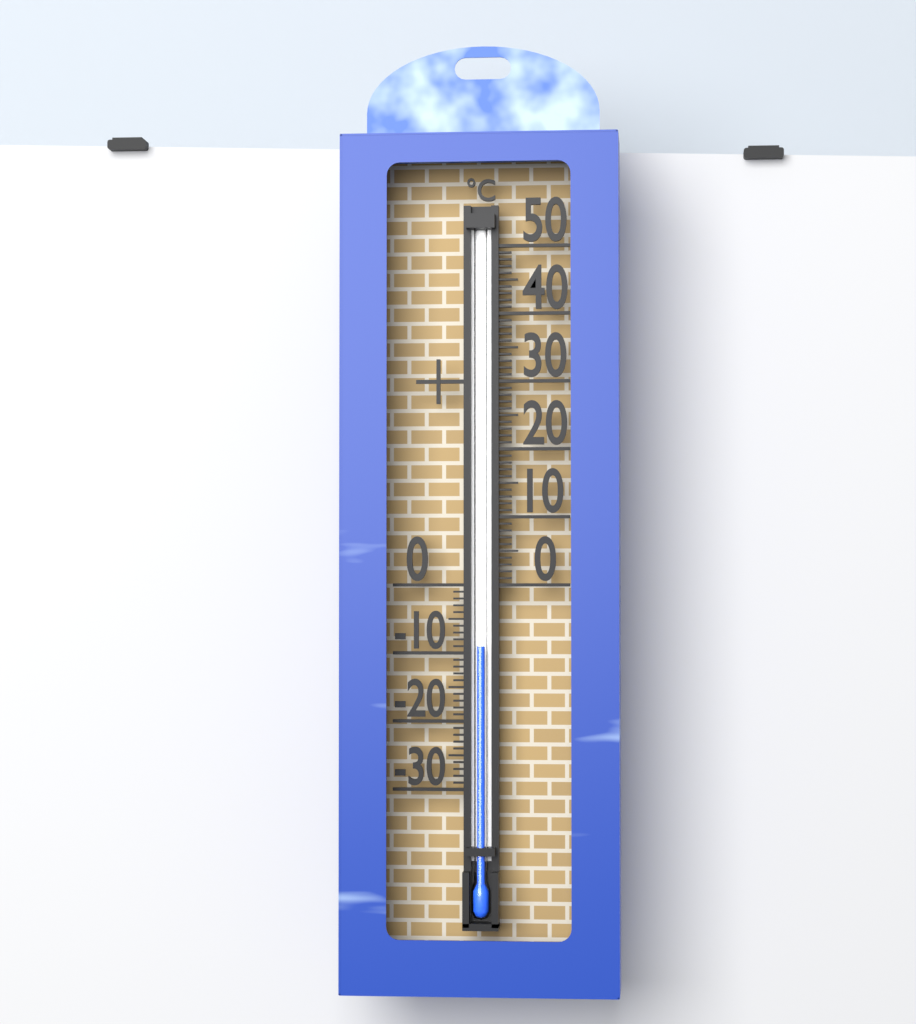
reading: -9 °C
